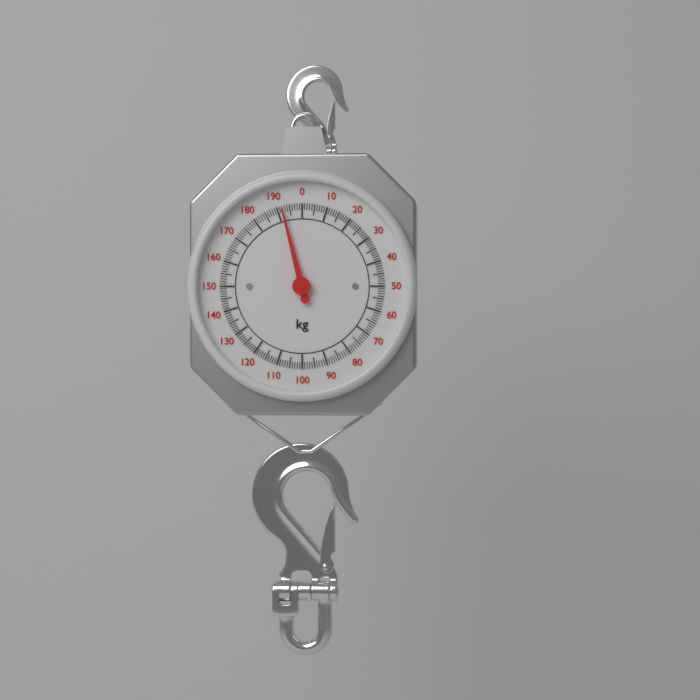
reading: 192 kg
